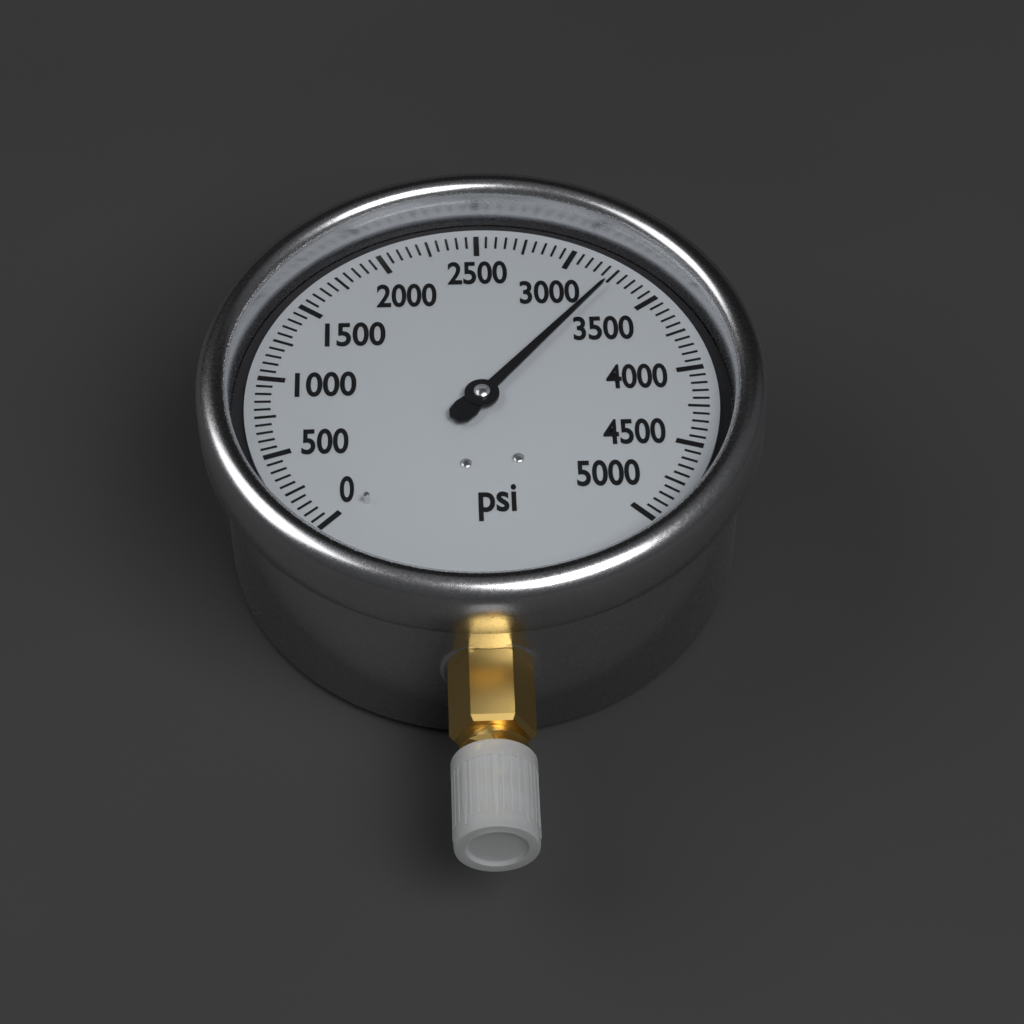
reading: 3250 psi
